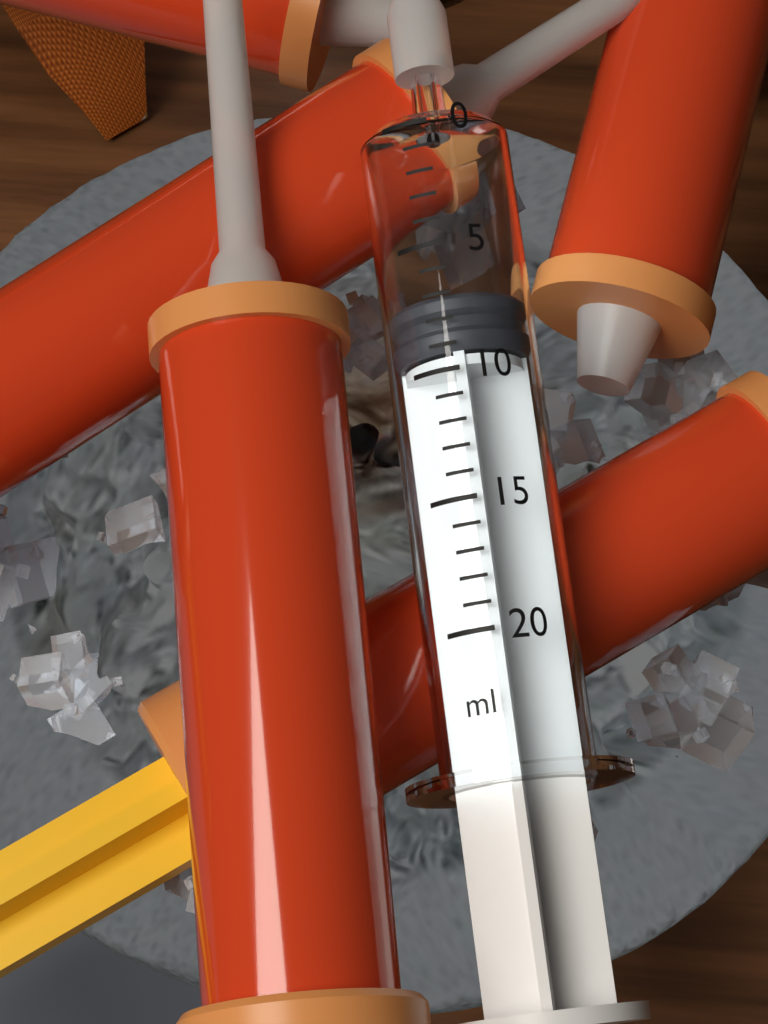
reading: 7 ml
